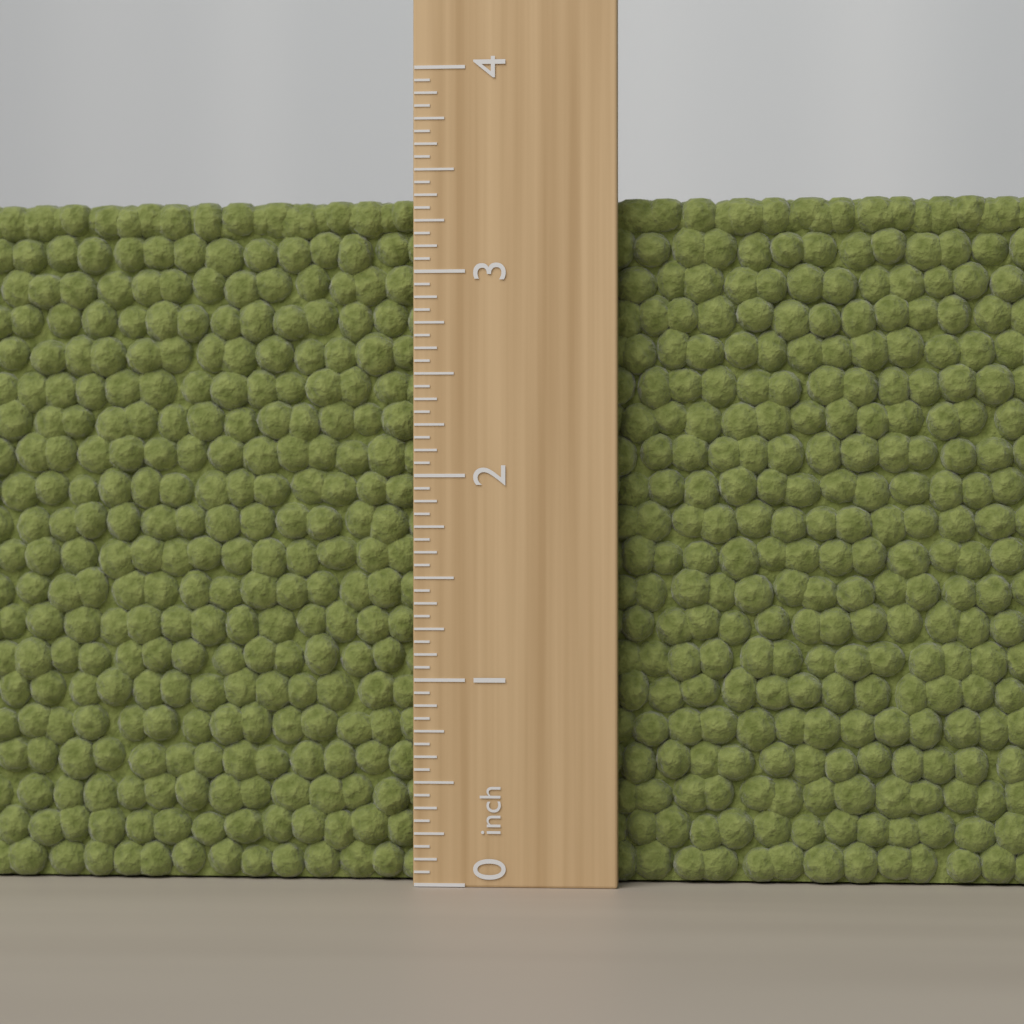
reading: 3.3750 inch
